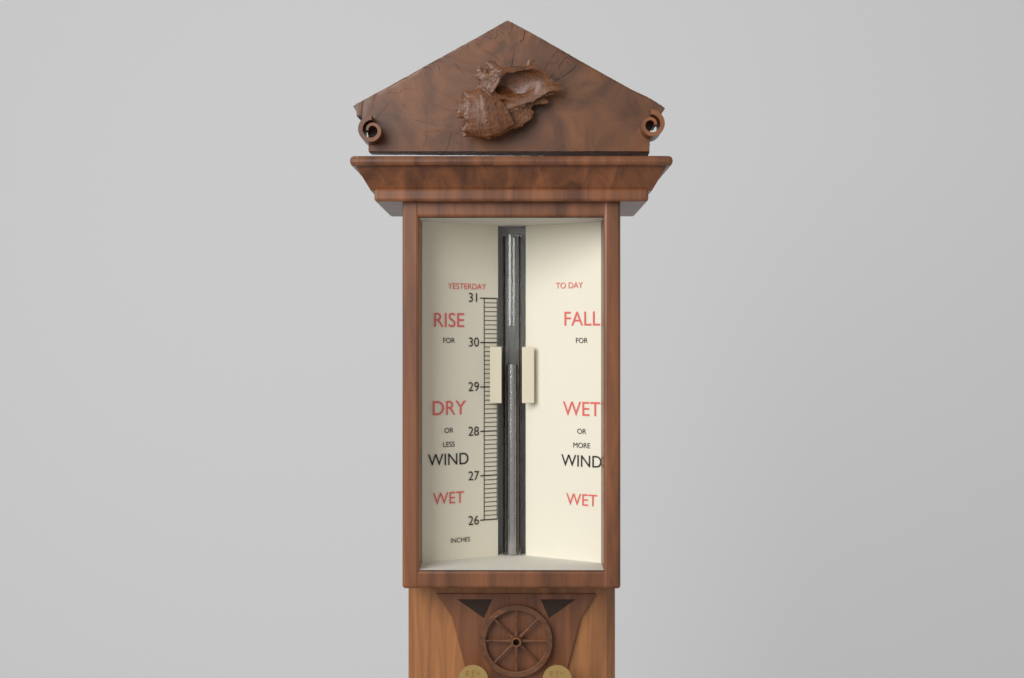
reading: 29.5 in
